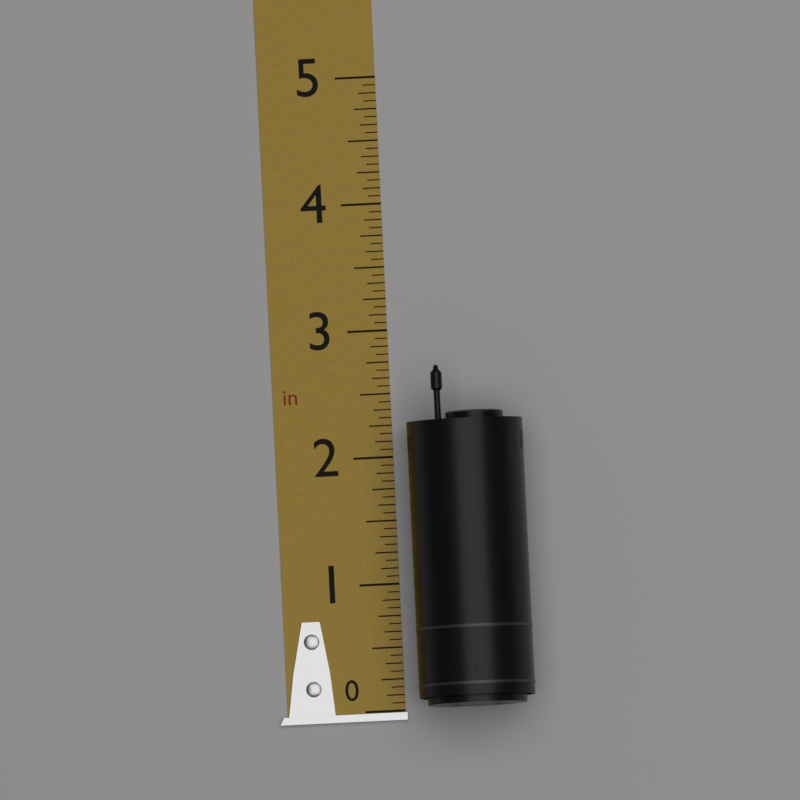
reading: 2.6875 in
